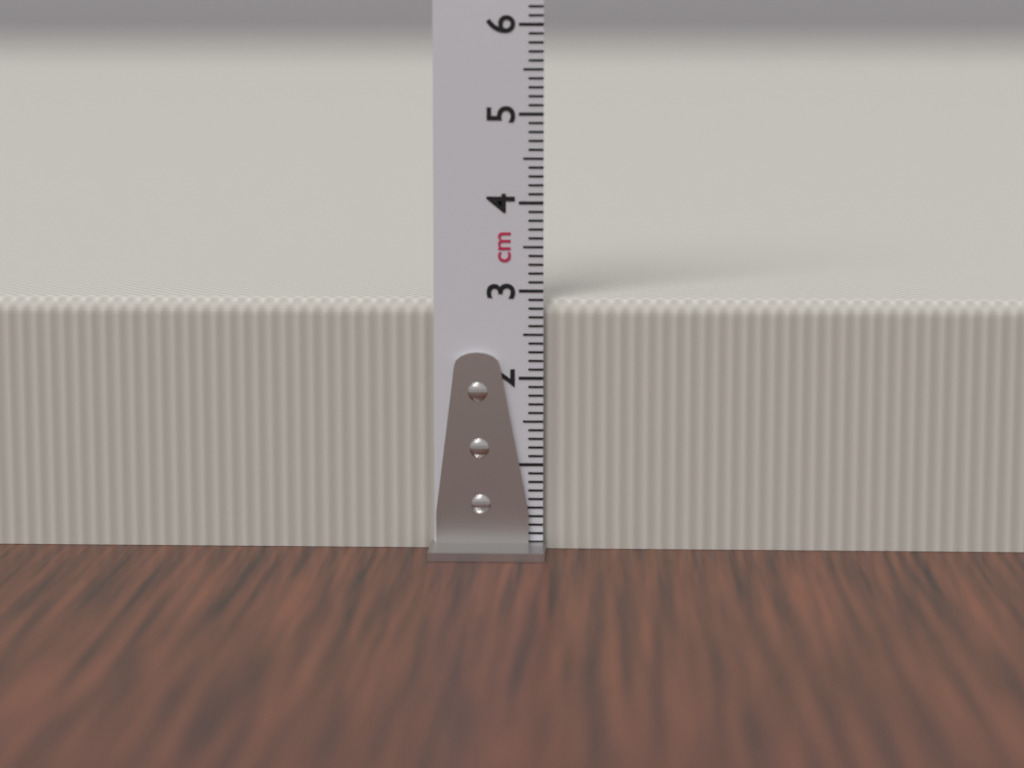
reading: 2.9 cm
